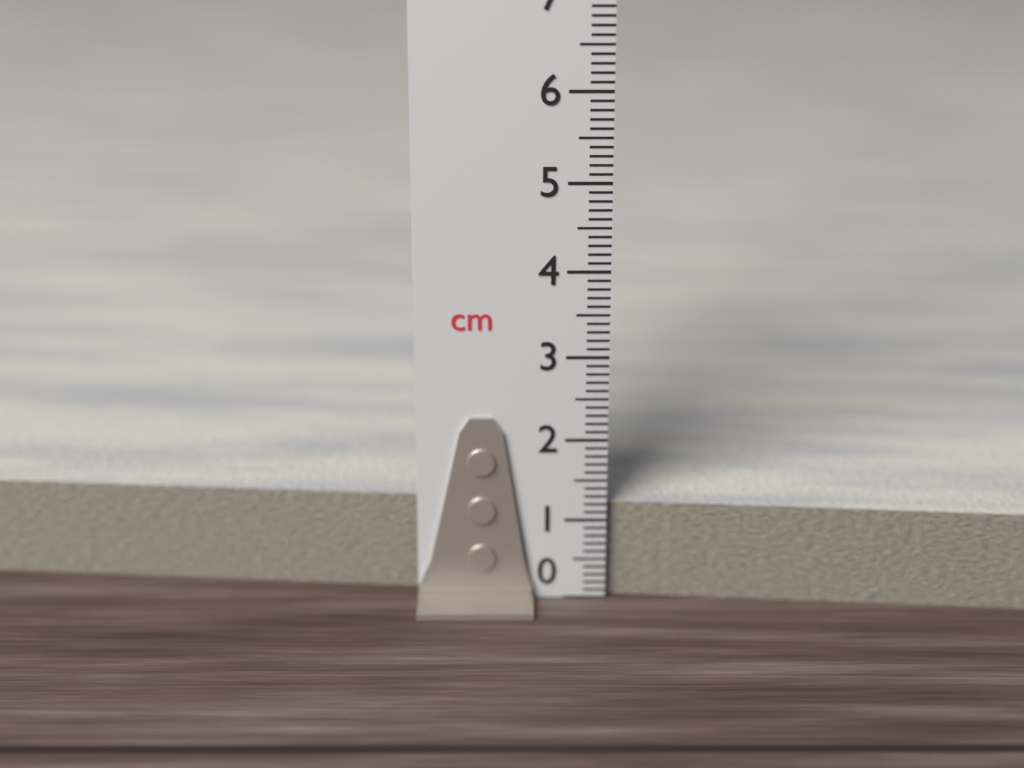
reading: 1.2 cm
